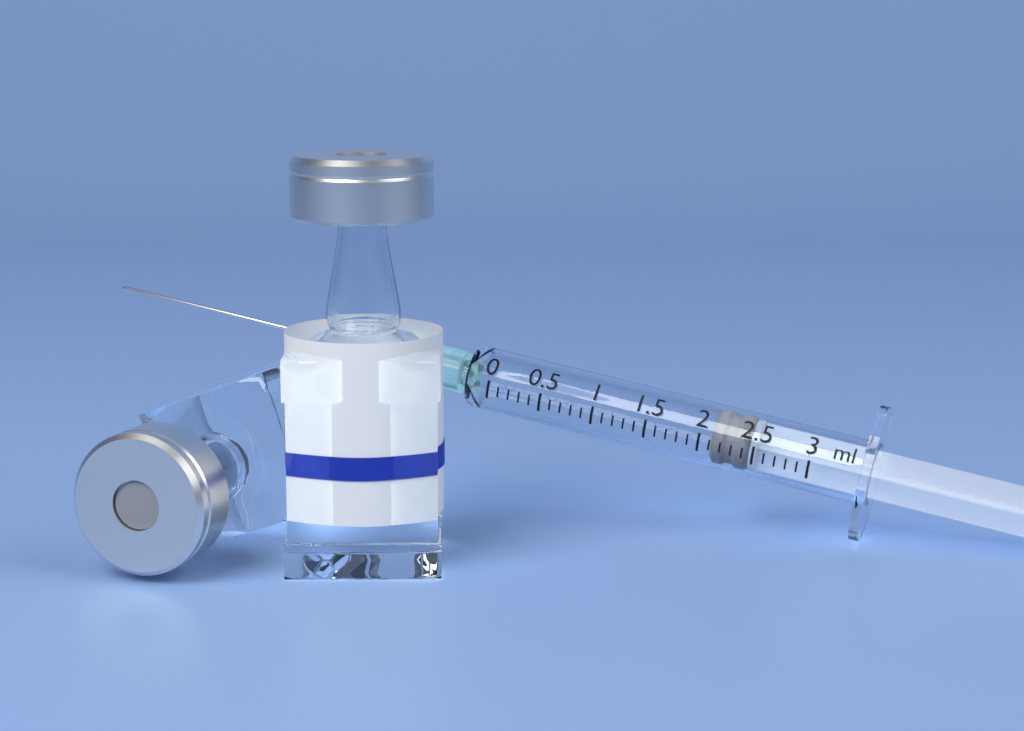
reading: 2.1 ml
